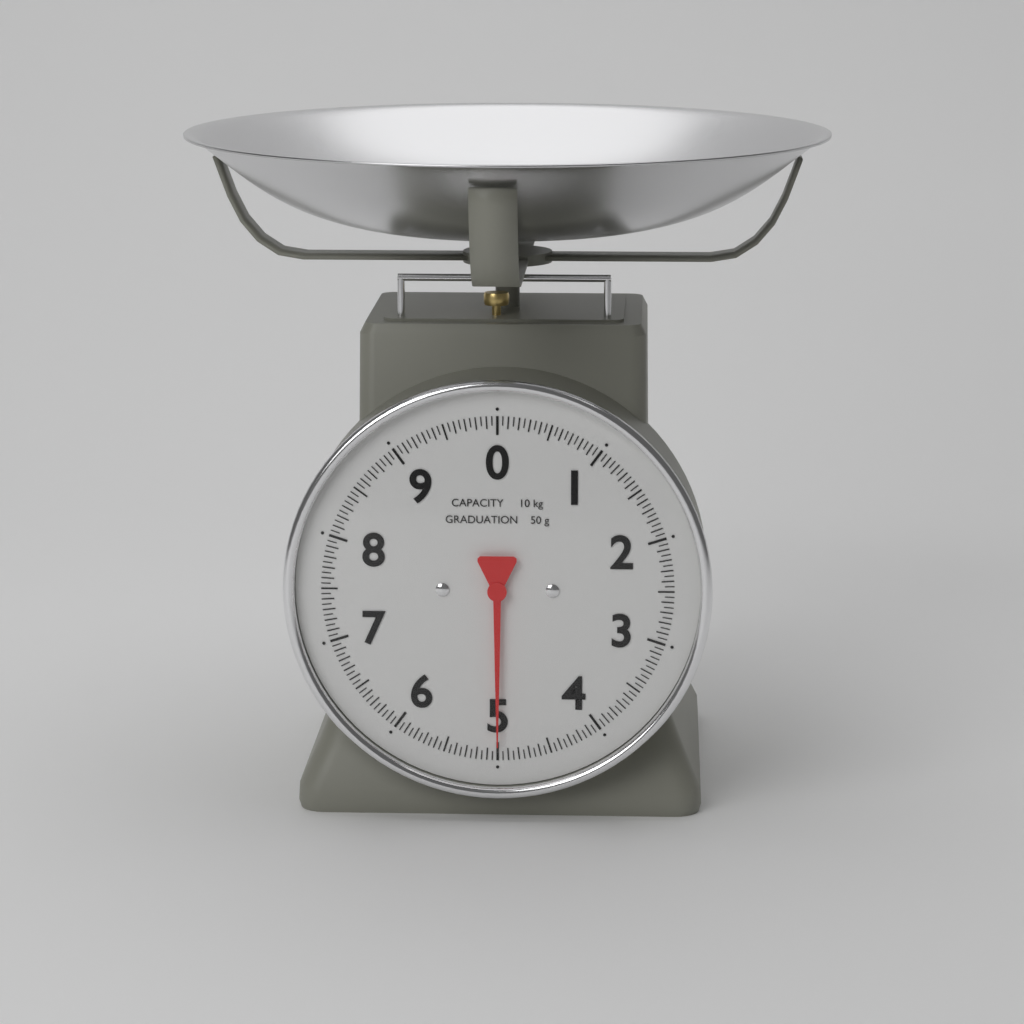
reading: 5.00 kg
